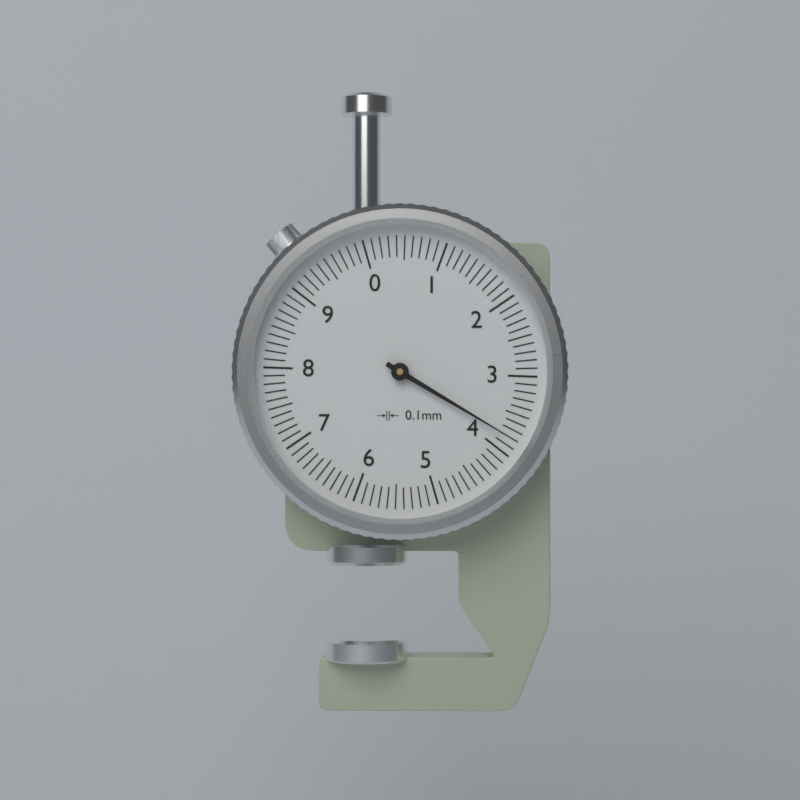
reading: 3.8 mm
